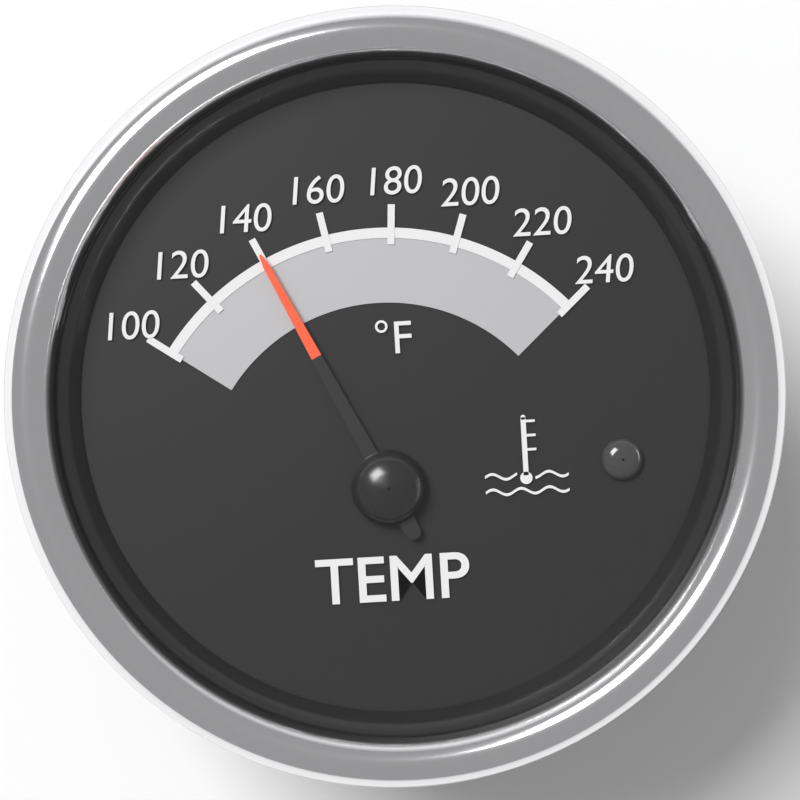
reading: 140 °F
